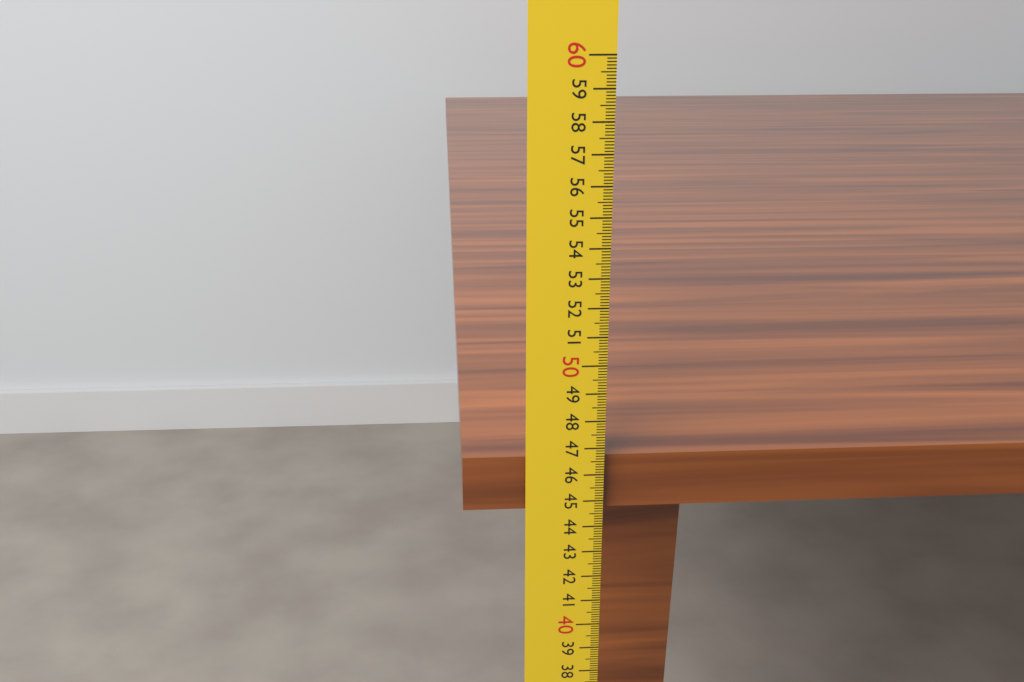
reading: 46.6 cm
